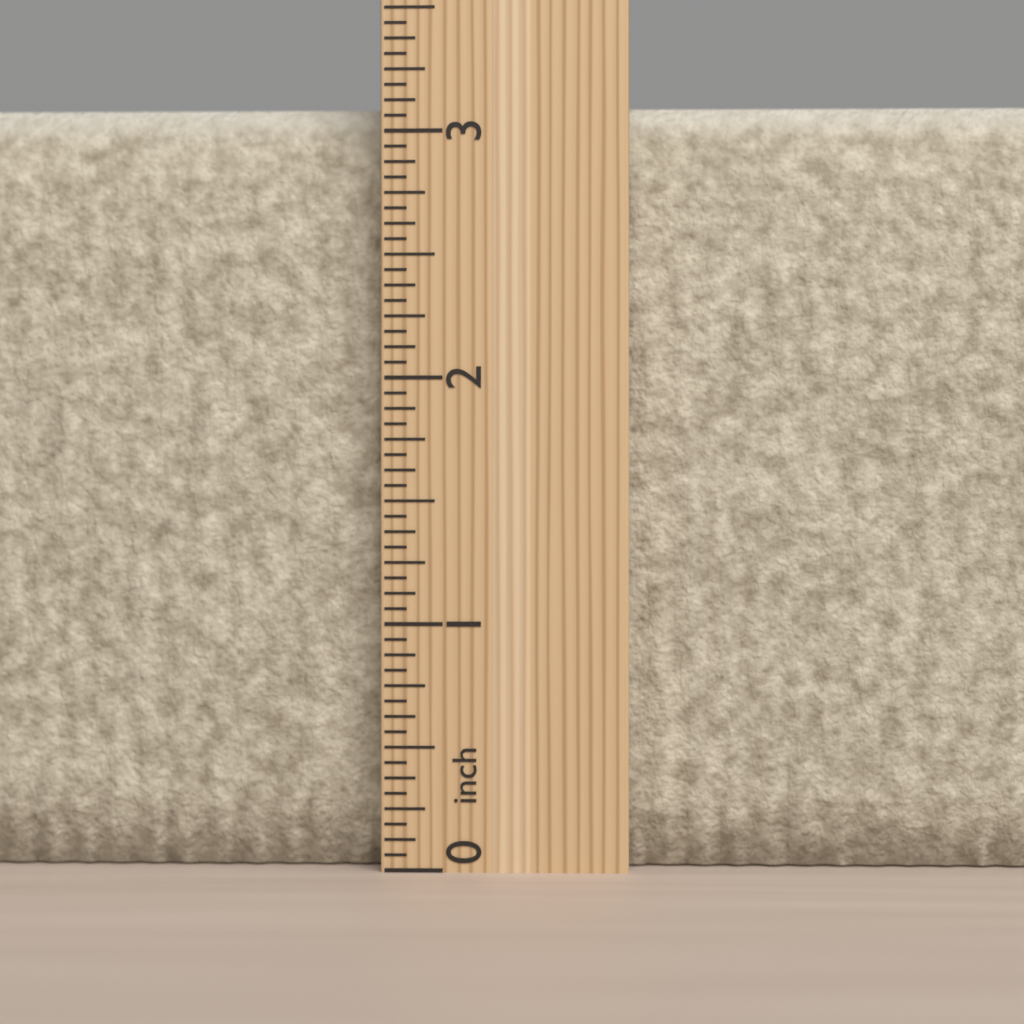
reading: 3.1250 inch
